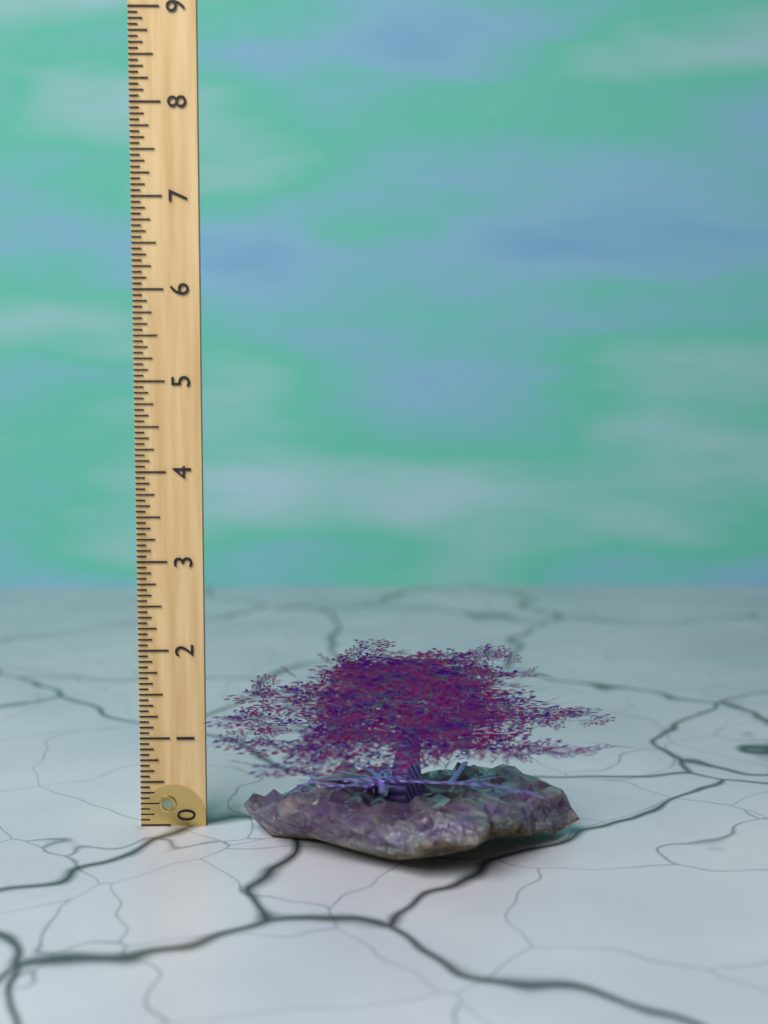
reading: 2.2500 (no unit)
